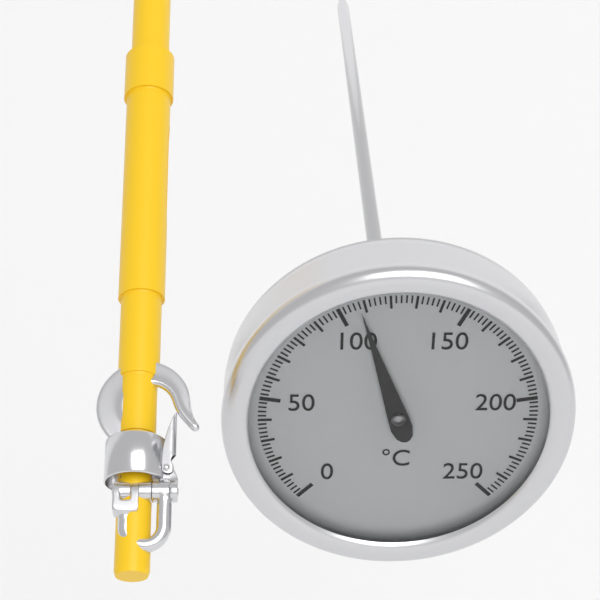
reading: 108 °C
